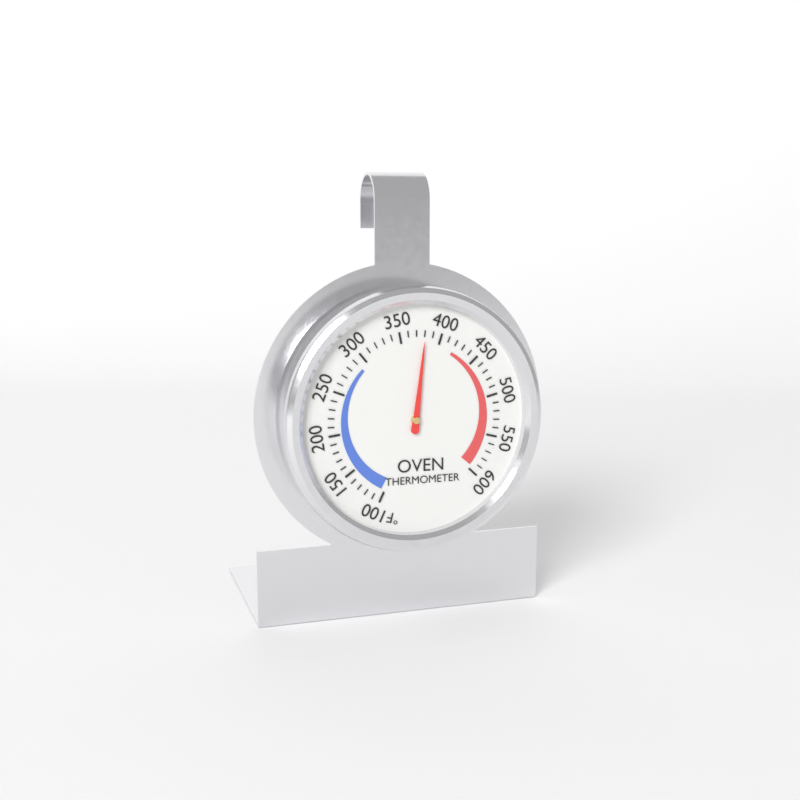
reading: 380 °F
